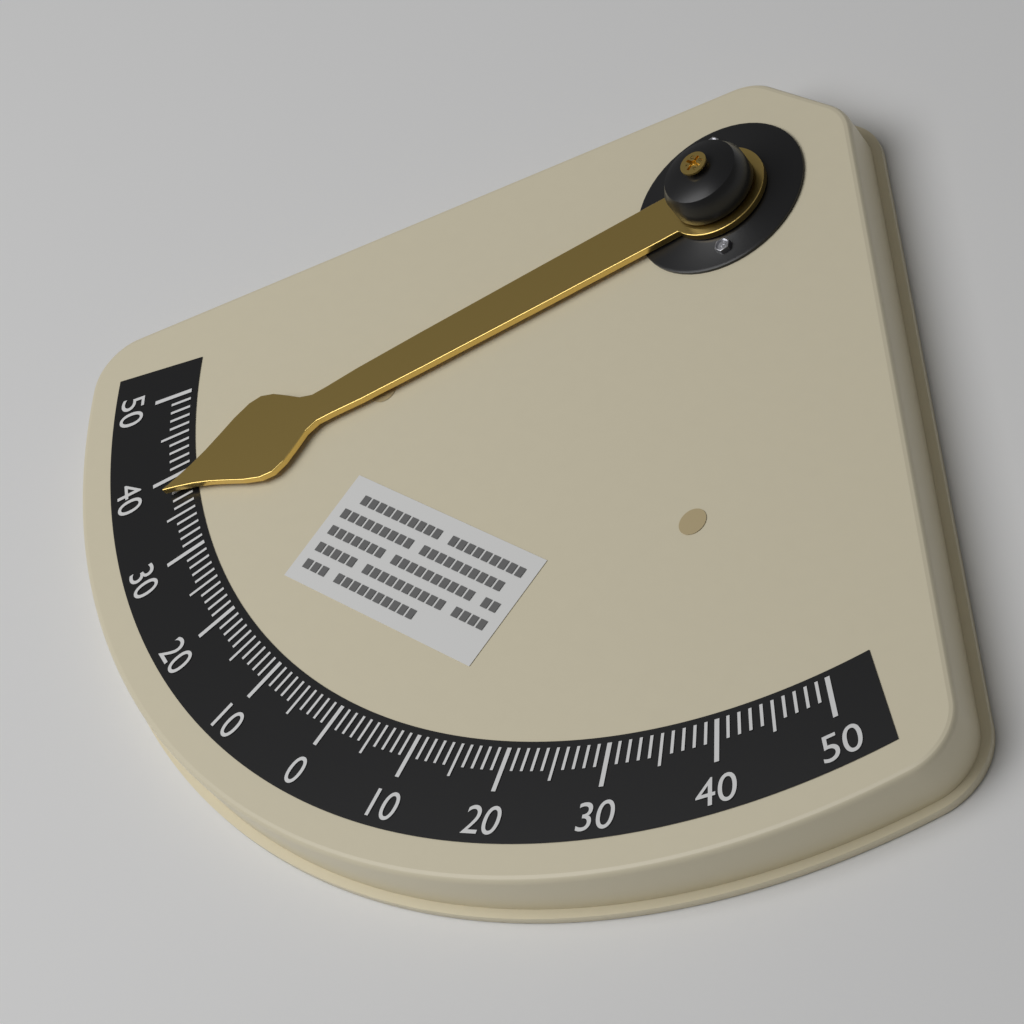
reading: -38 °
